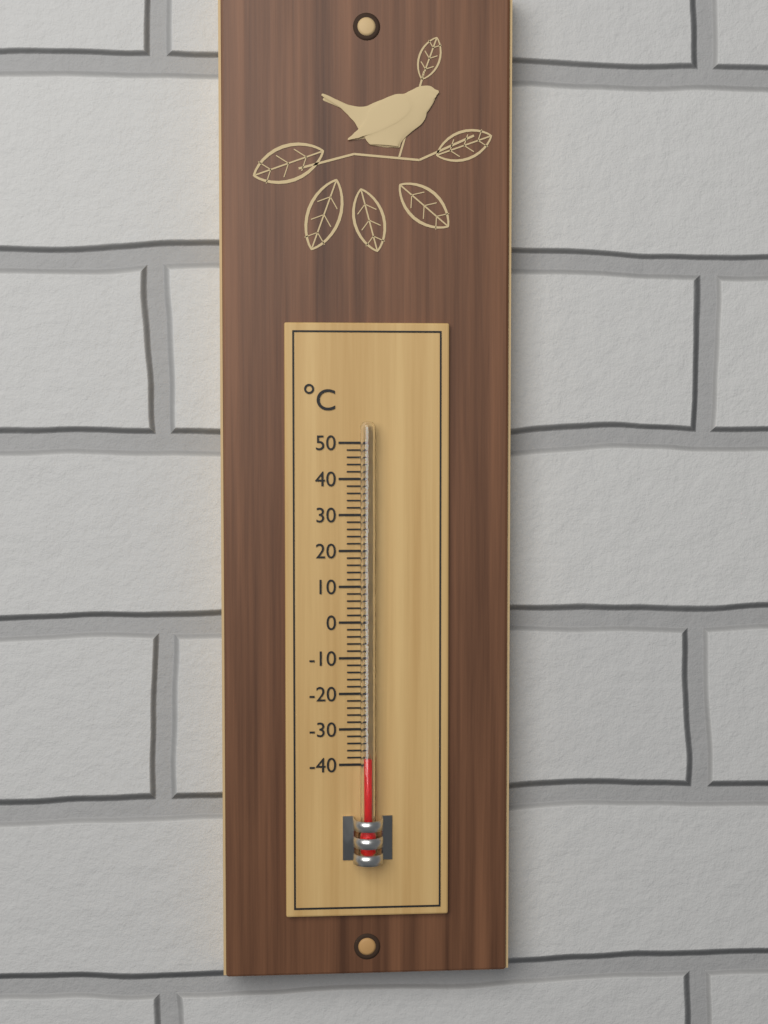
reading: -38 °C
